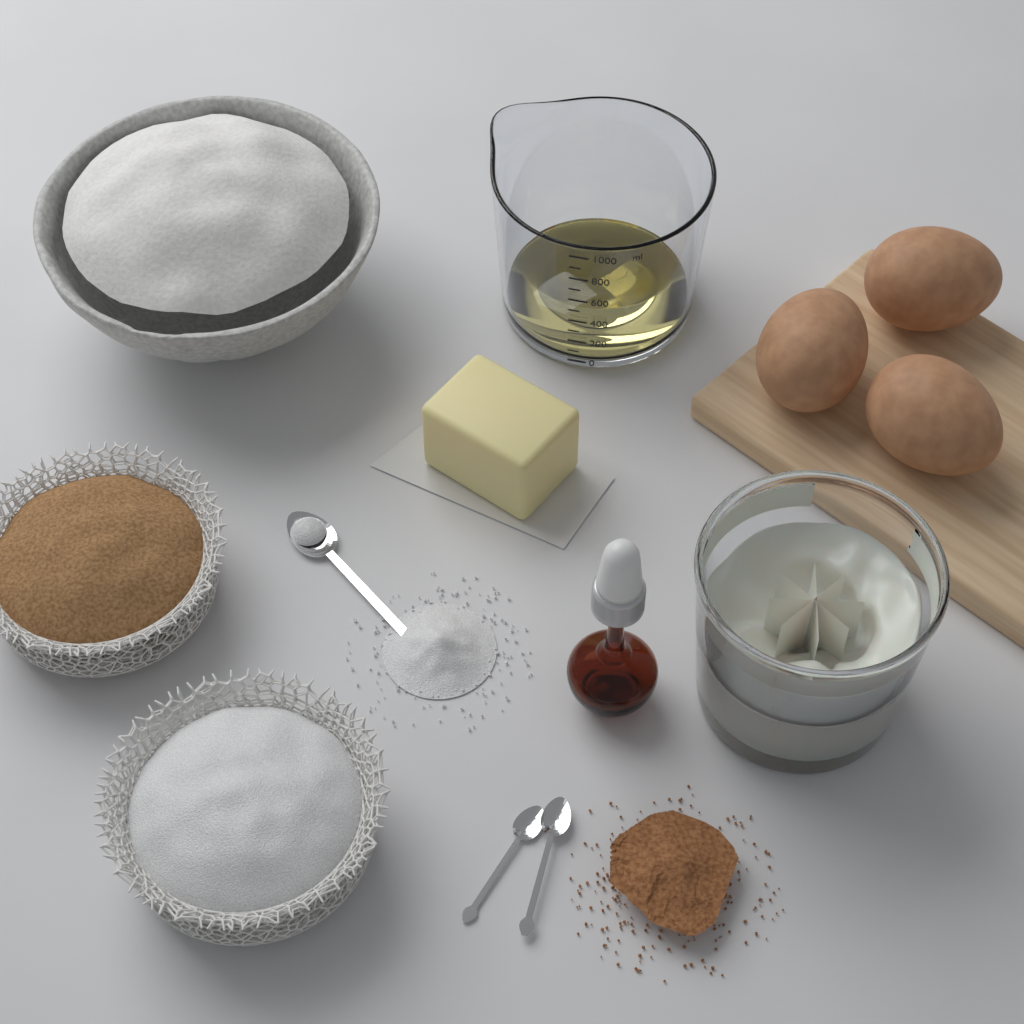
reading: 100 ml
